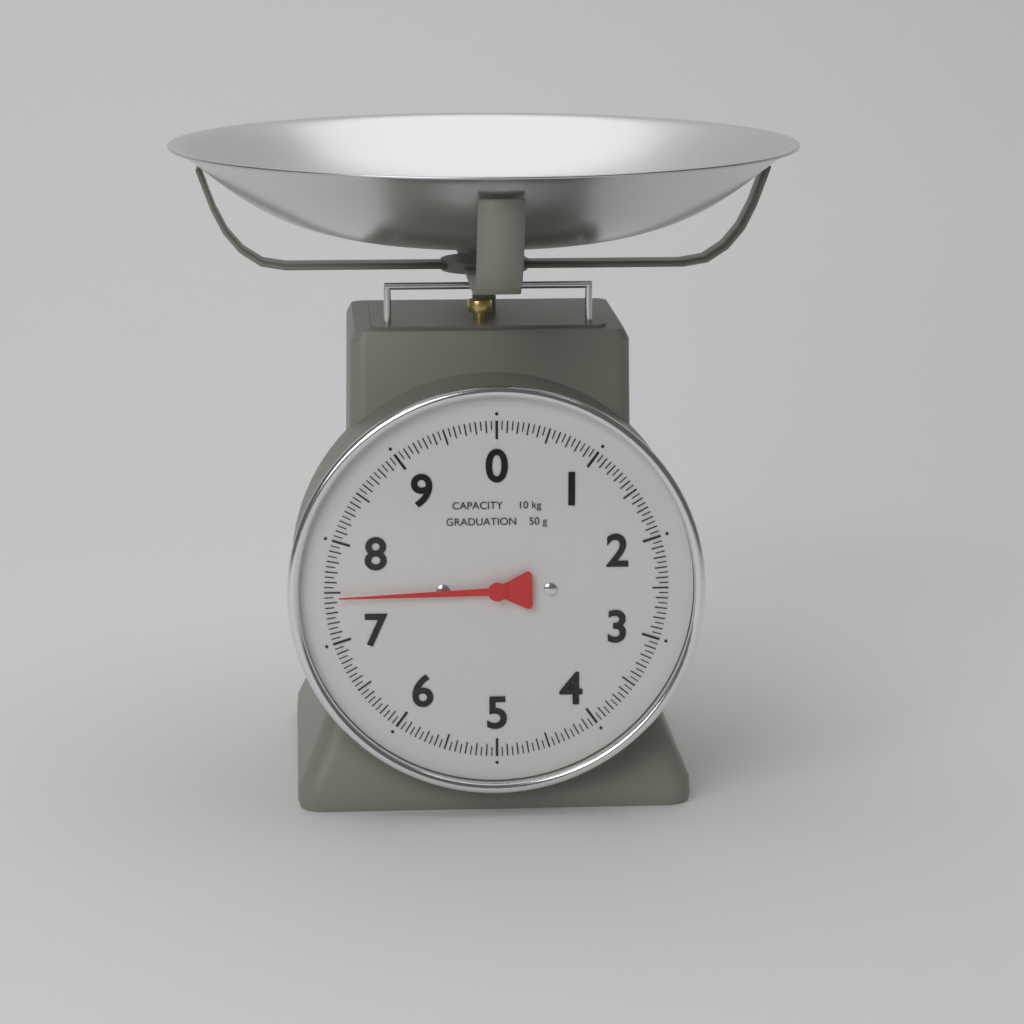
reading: 7.45 kg
